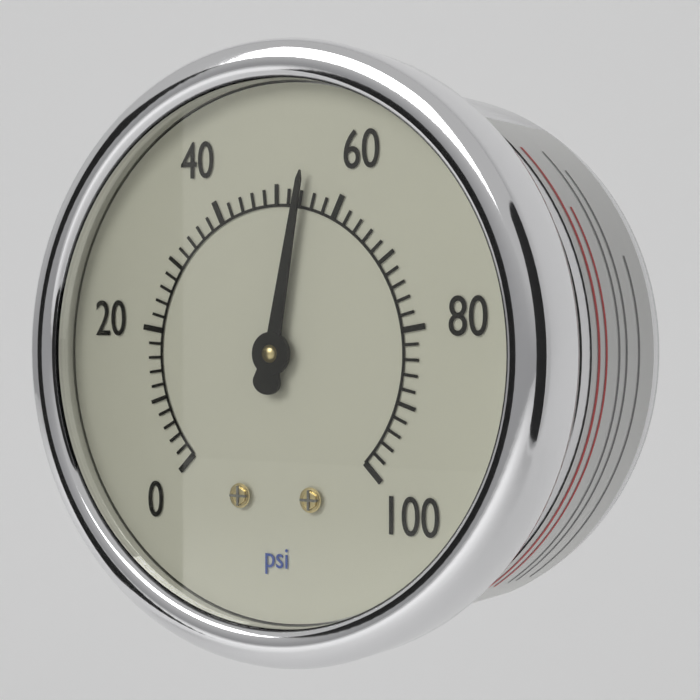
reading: 54 psi
